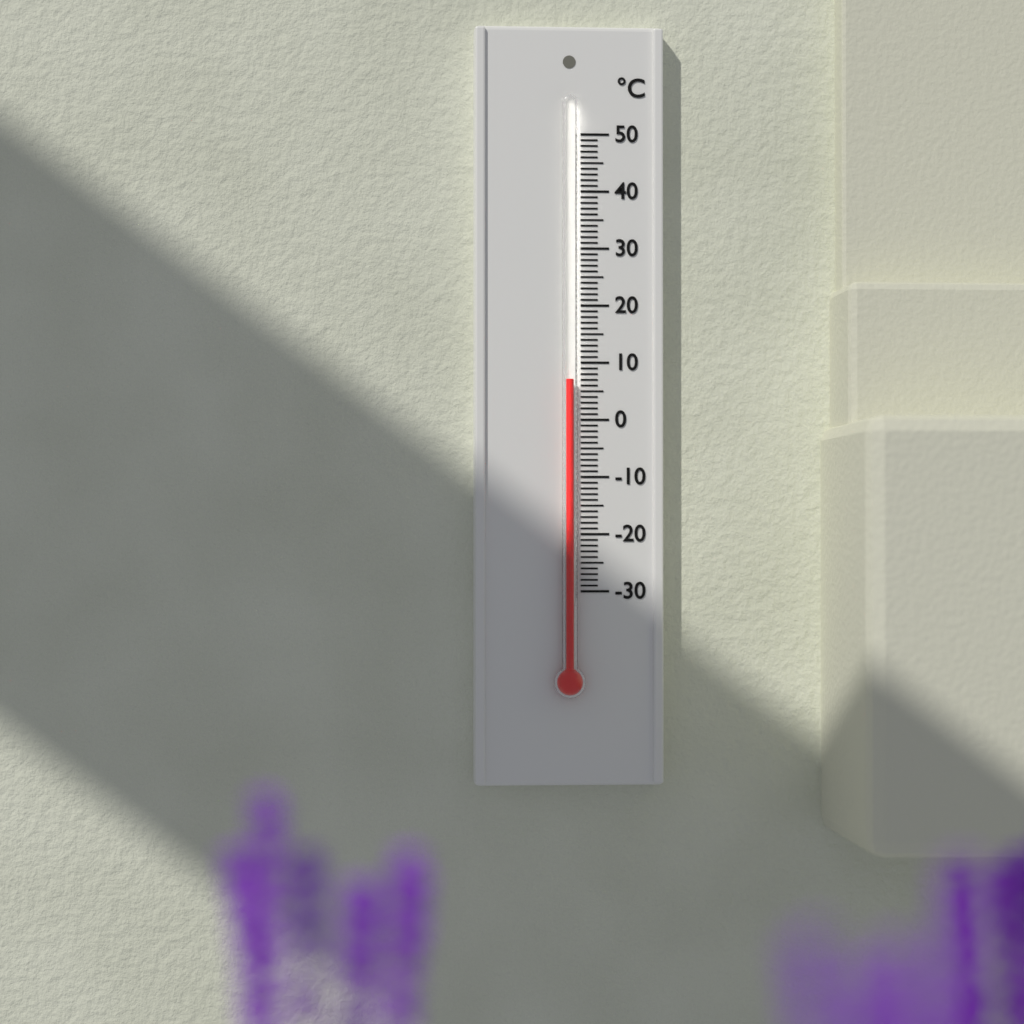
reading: 7 °C
